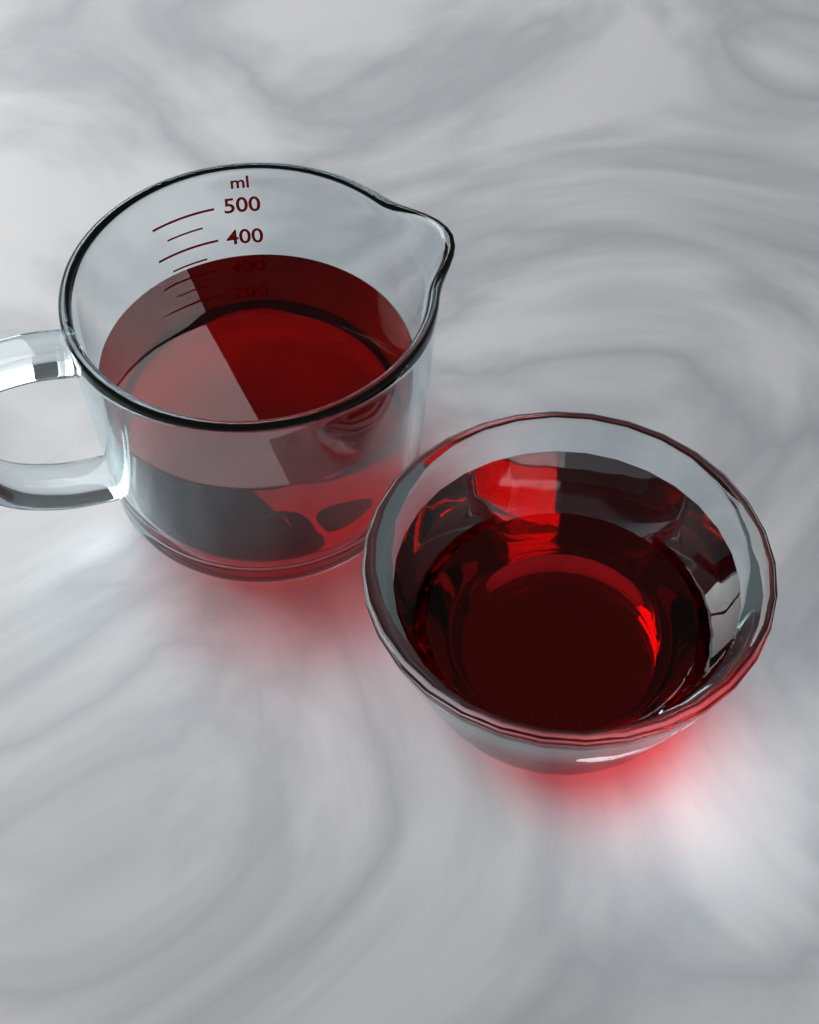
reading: 350 ml
